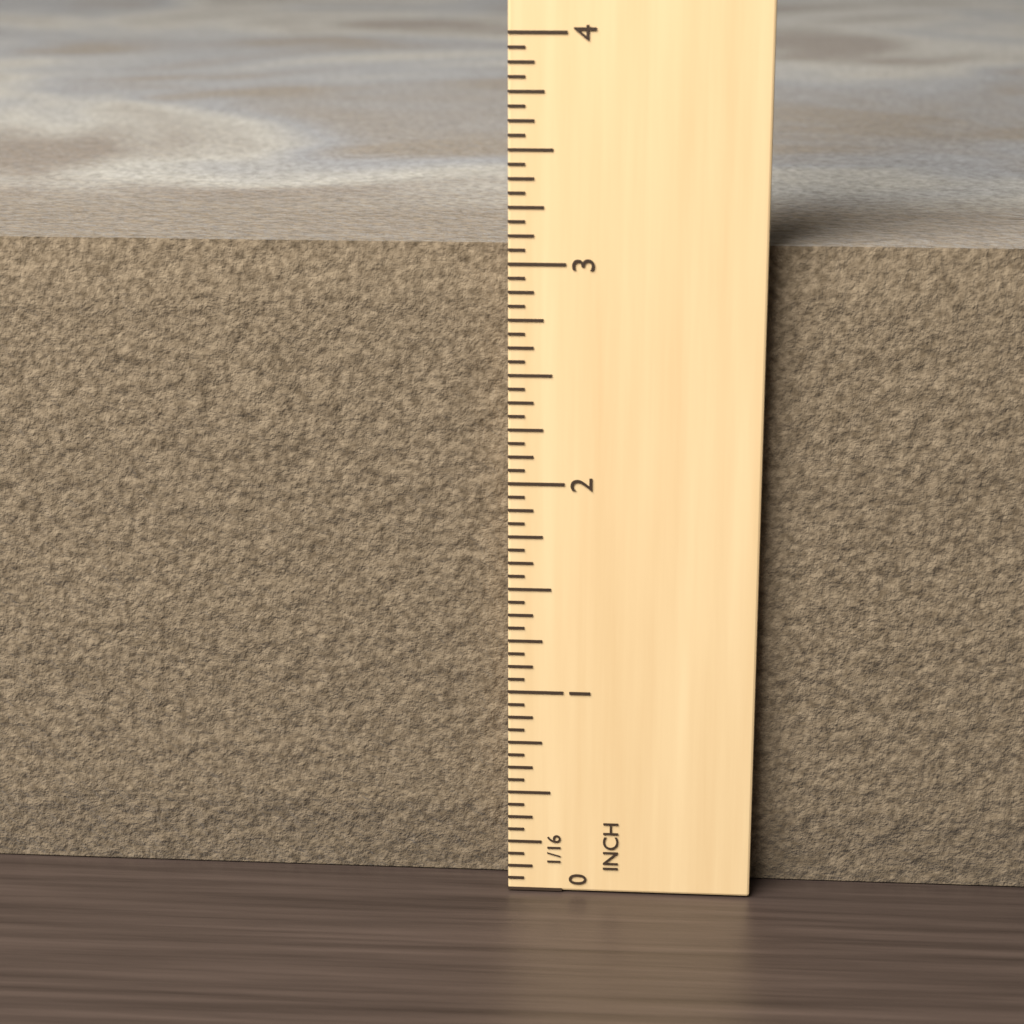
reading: 3.0625 in
